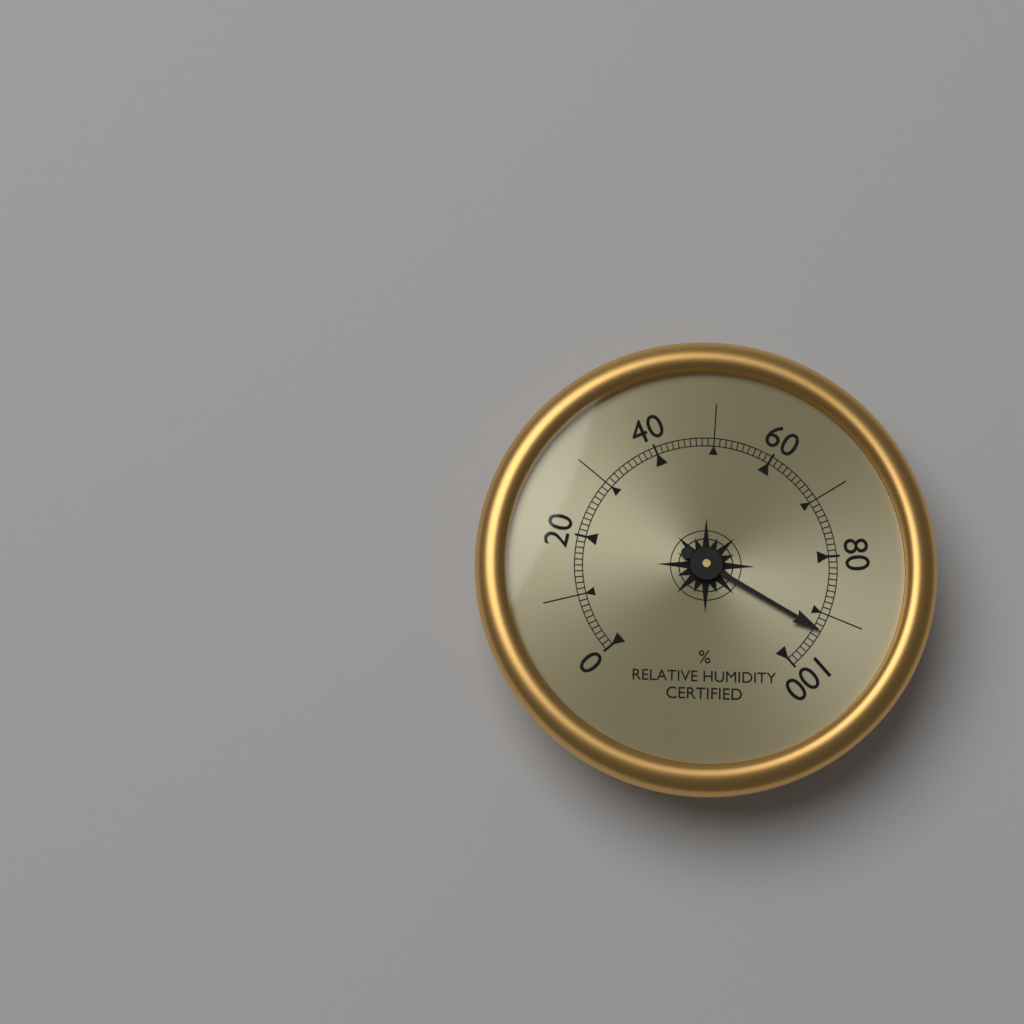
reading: 93 %
